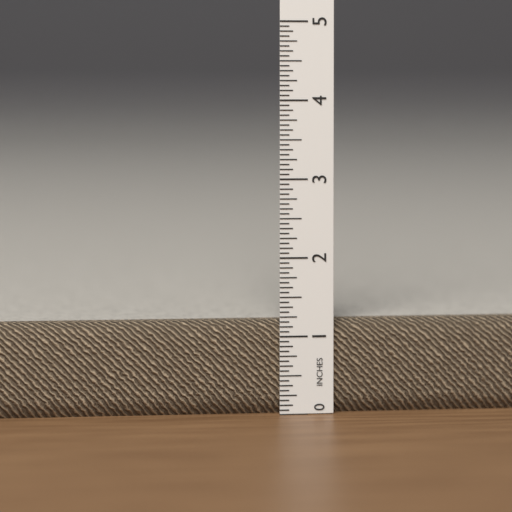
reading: 1.1875 in
